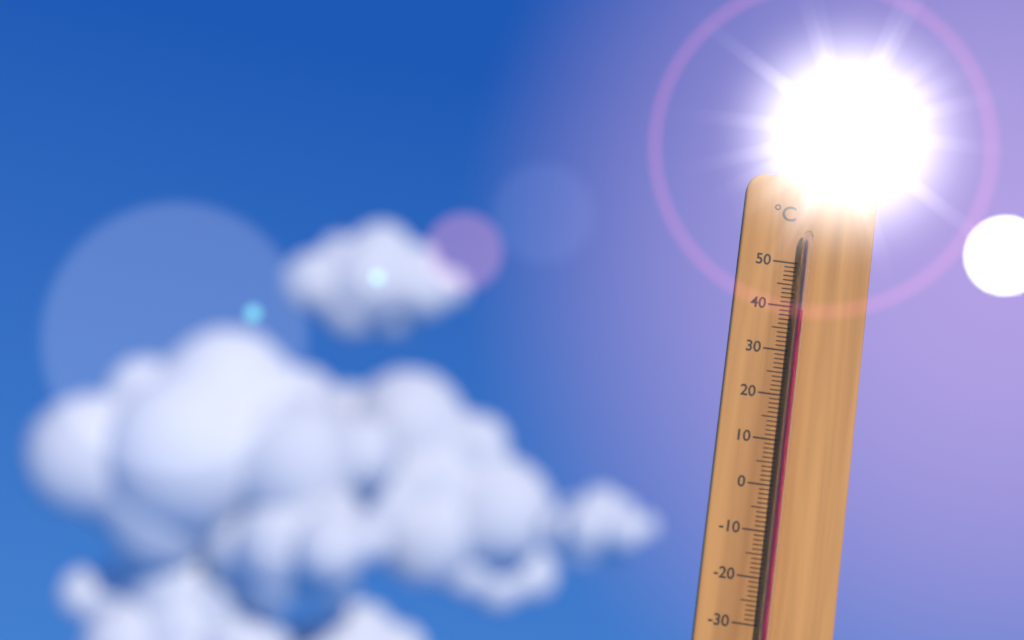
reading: 39 °C
